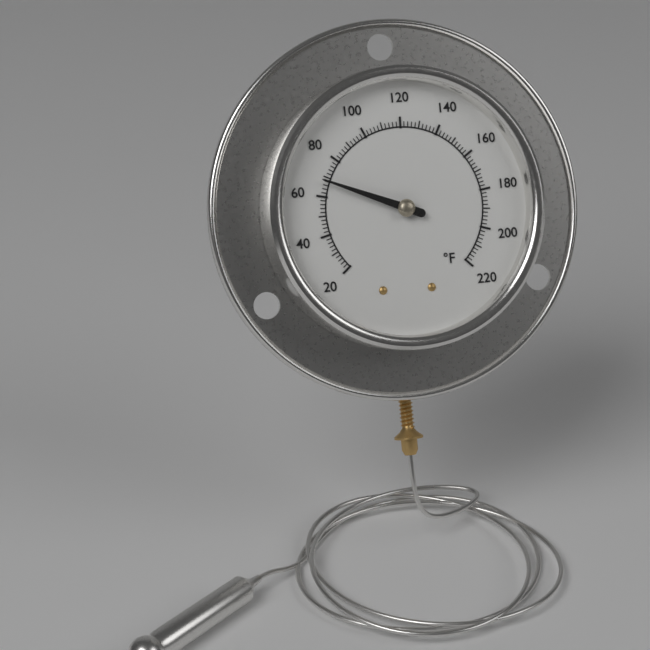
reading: 68 °F
